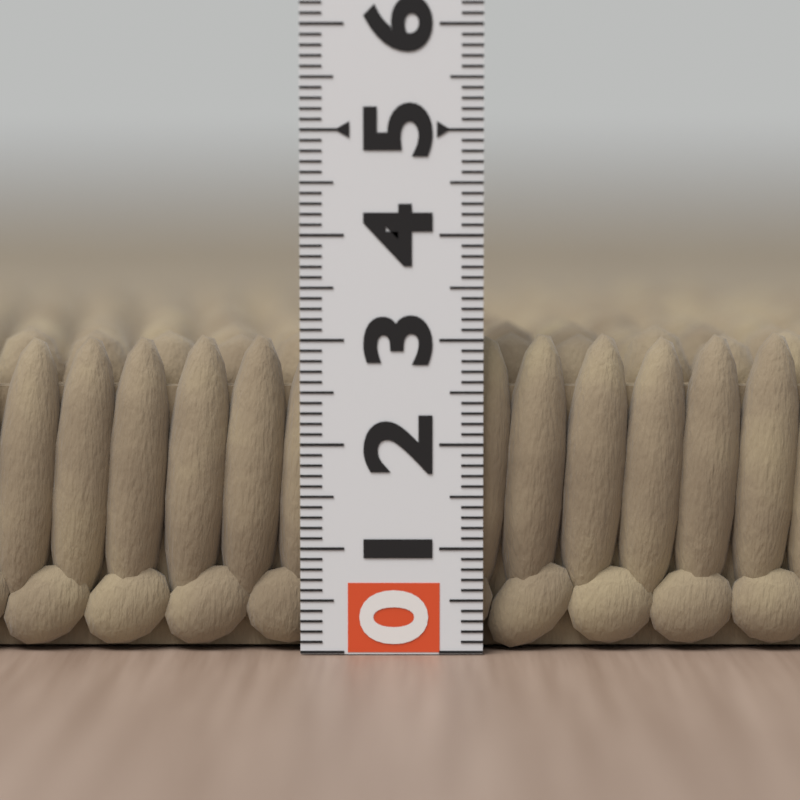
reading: 3.1 (no unit)
